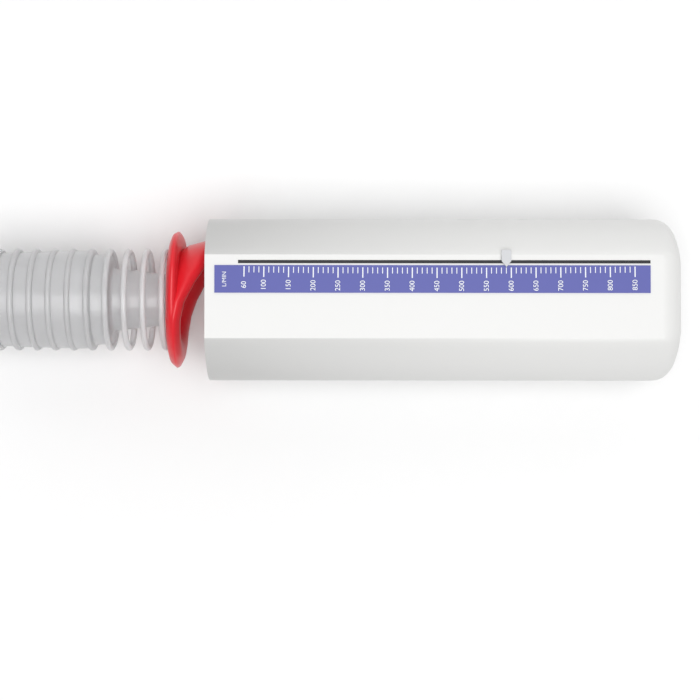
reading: 590 L/min
